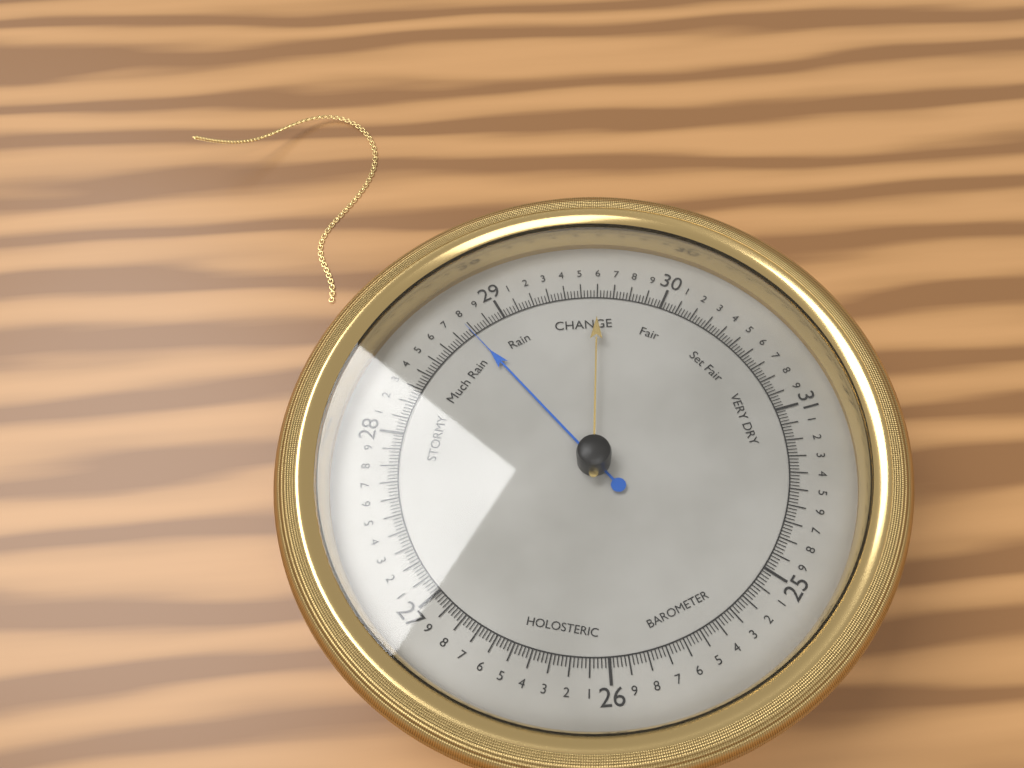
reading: 28.78 (no unit)
